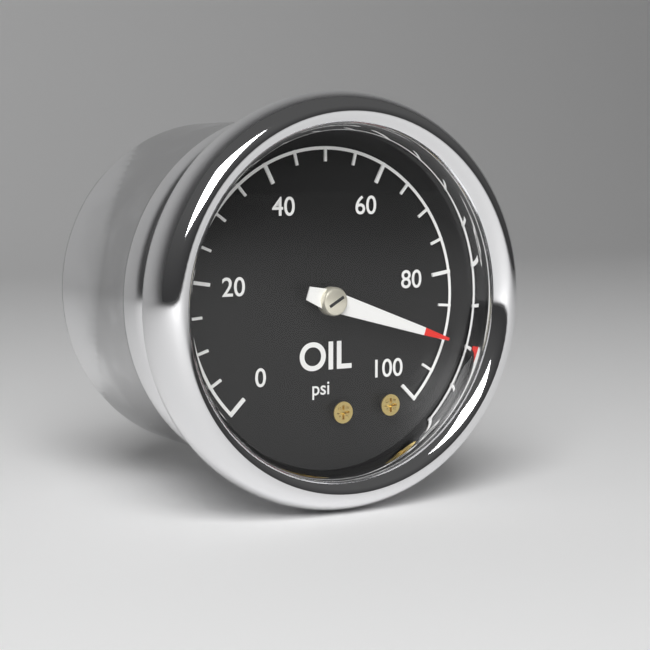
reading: 90 psi
